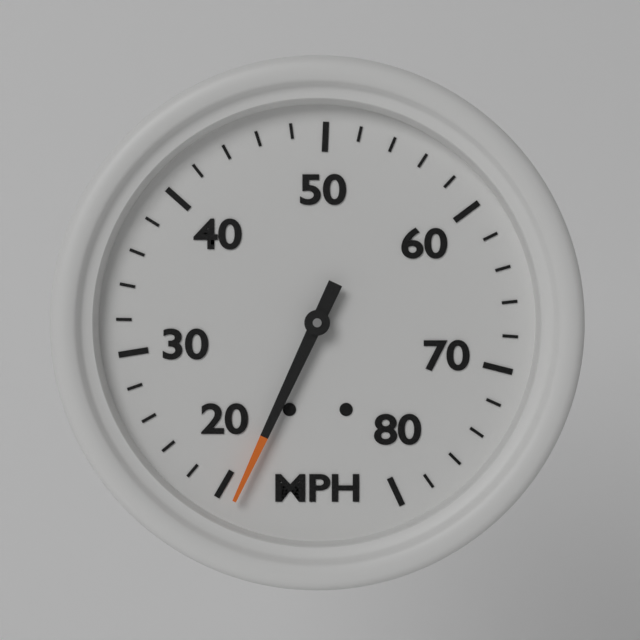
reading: 19 MPH
